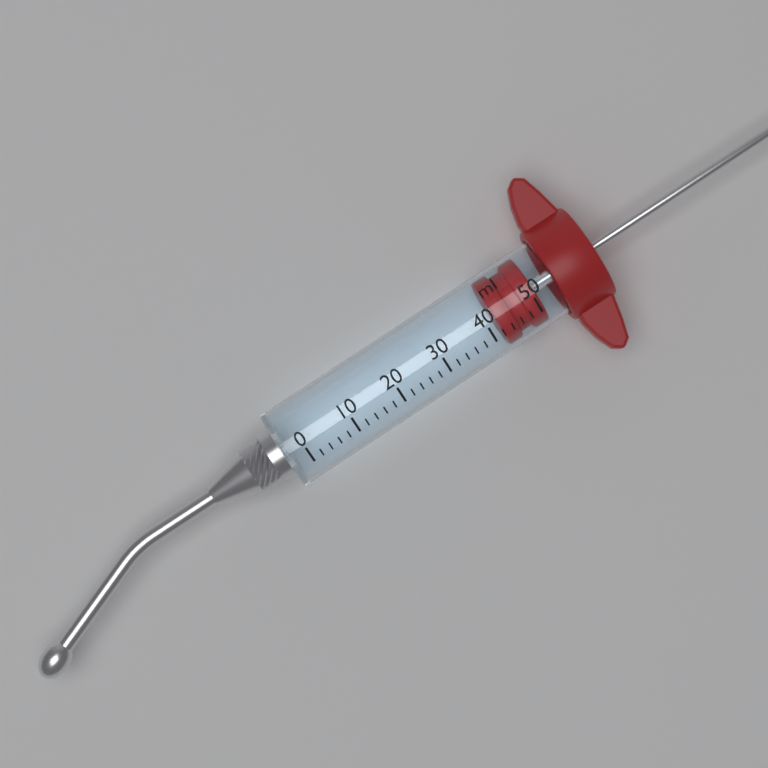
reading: 42 ml
